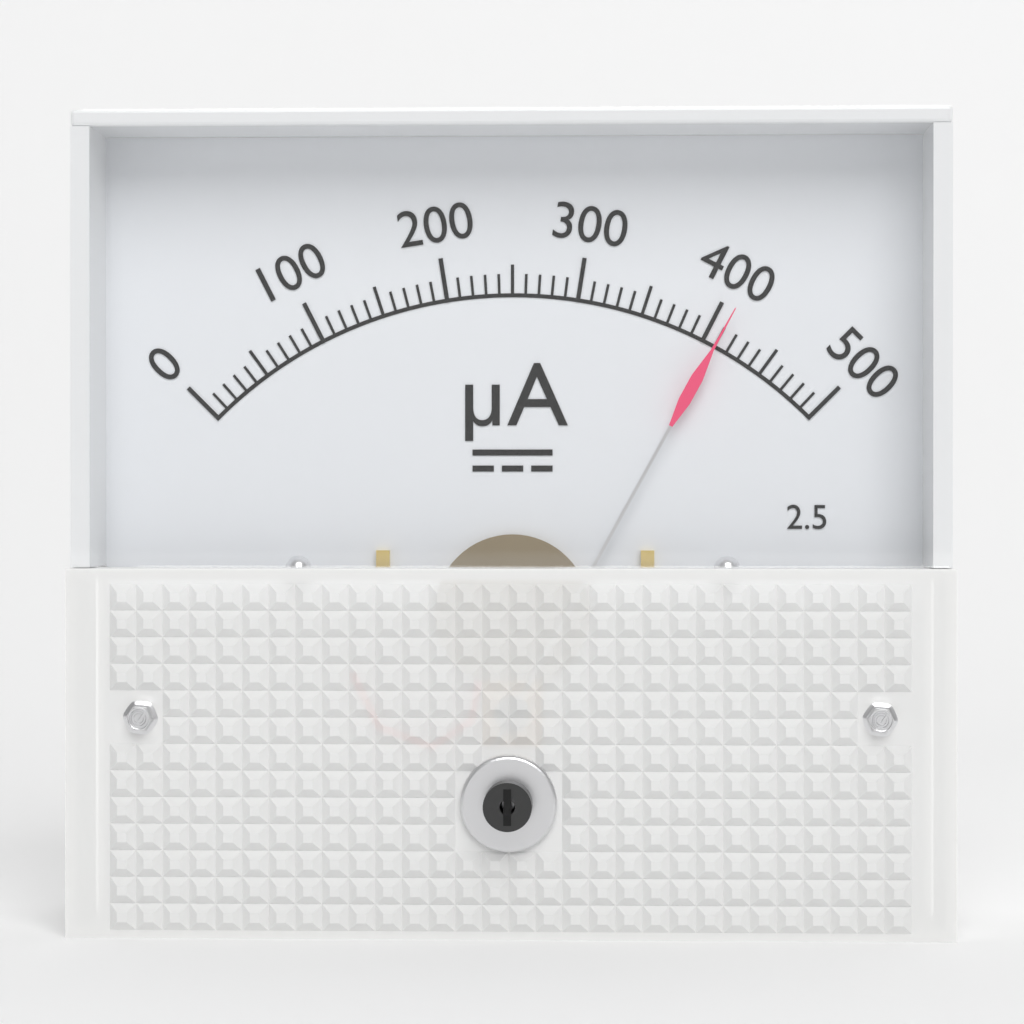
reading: 410 µA
